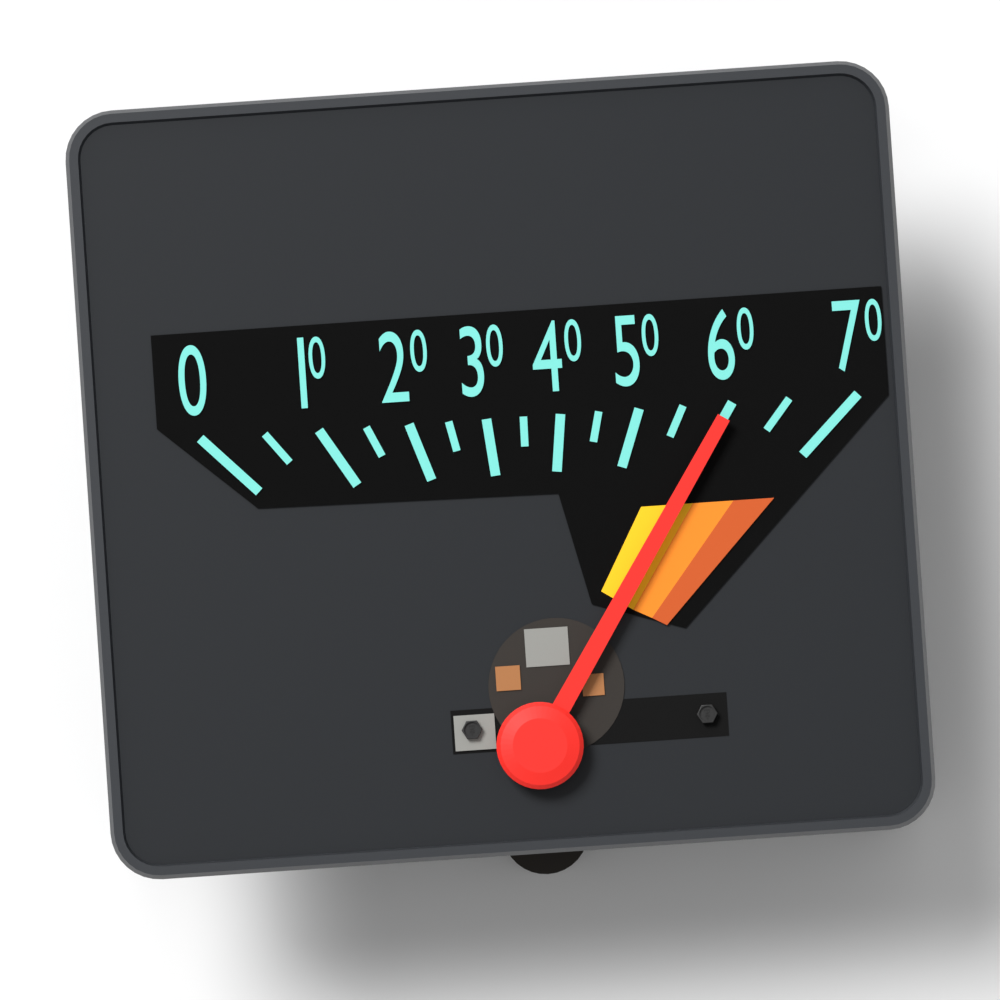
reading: 60 (no unit)
